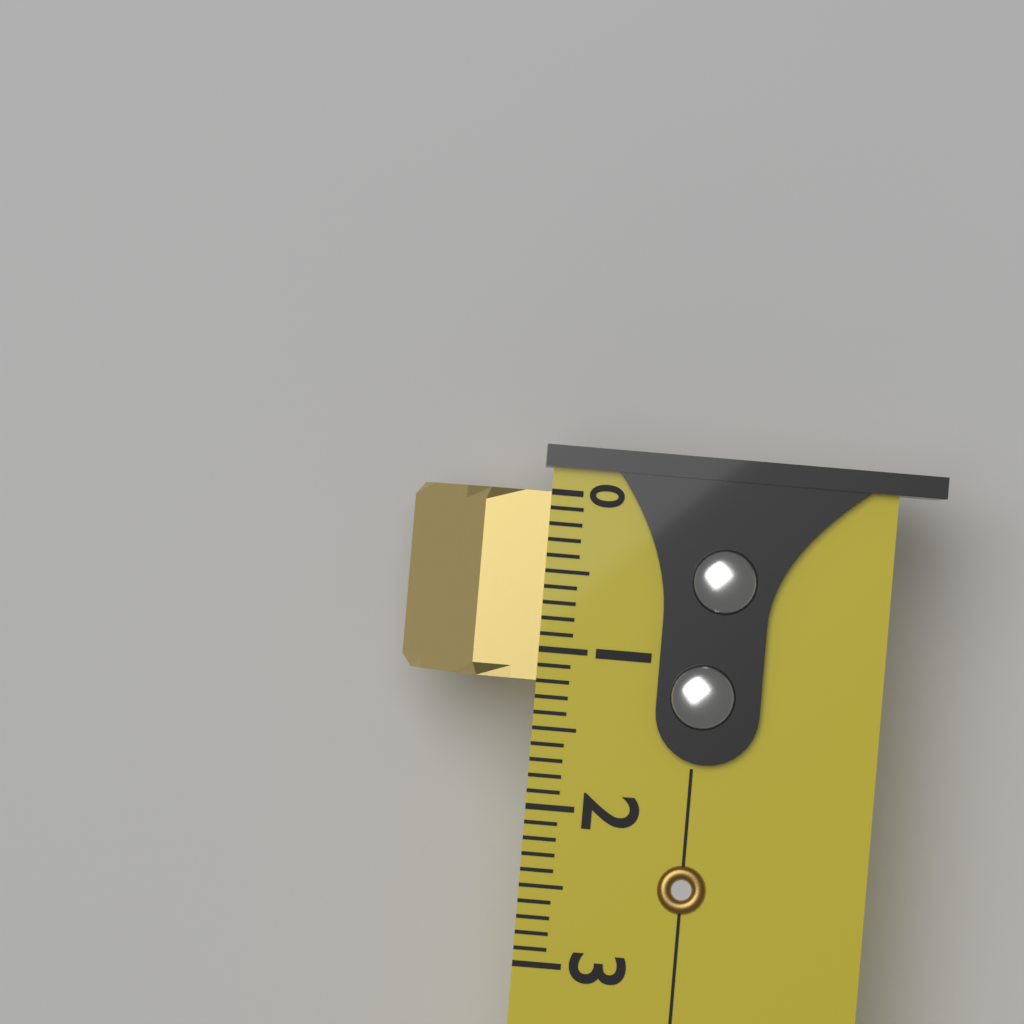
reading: 1.2 (no unit)
